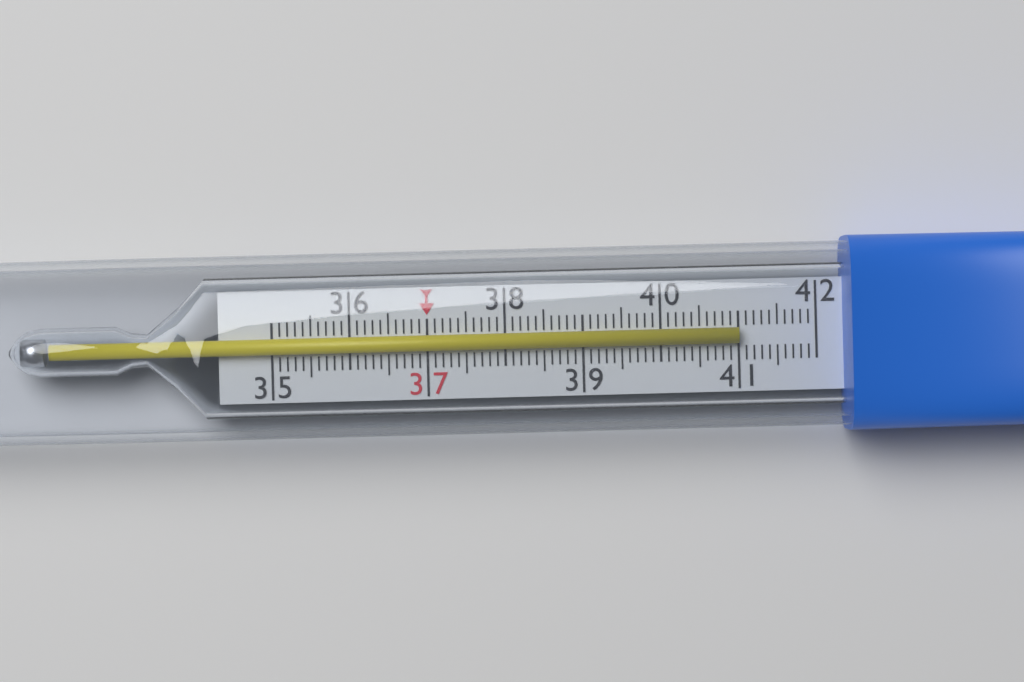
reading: 41.0 (no unit)
